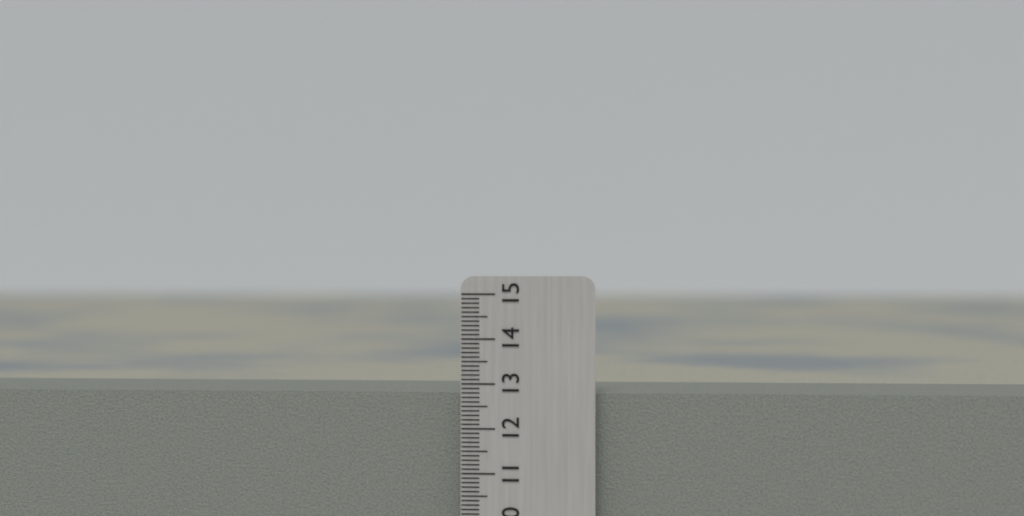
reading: 12.8 cm
